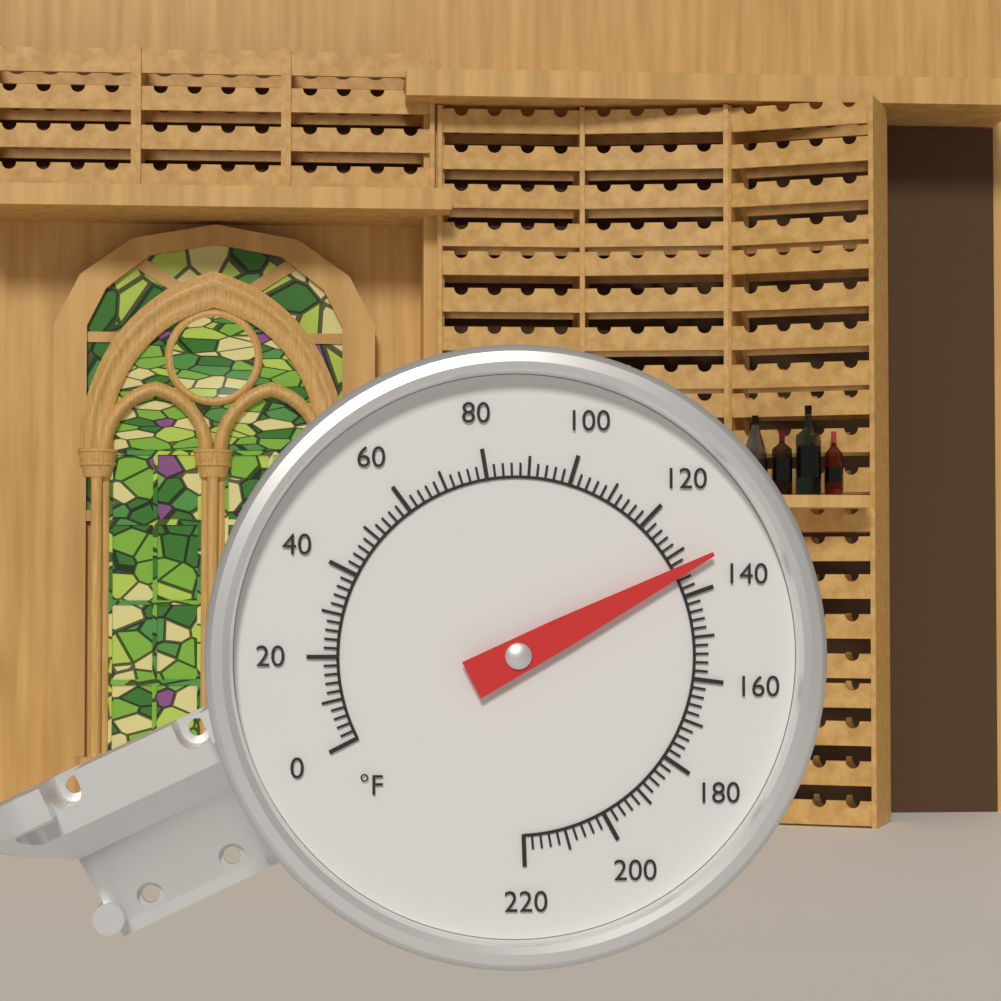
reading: 134 °F
